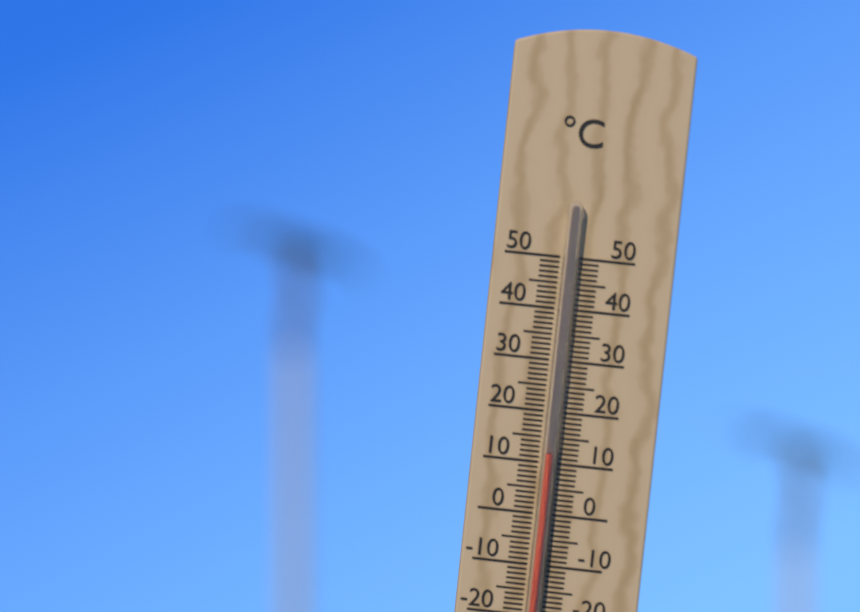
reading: 12 °C
